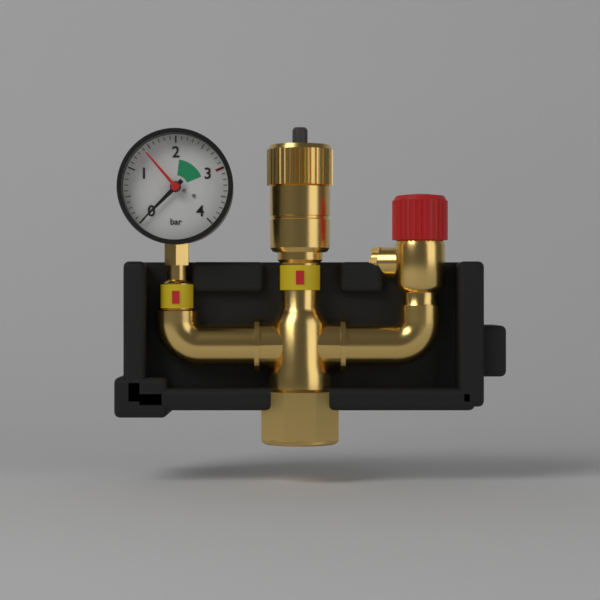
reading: 0.0 bar
